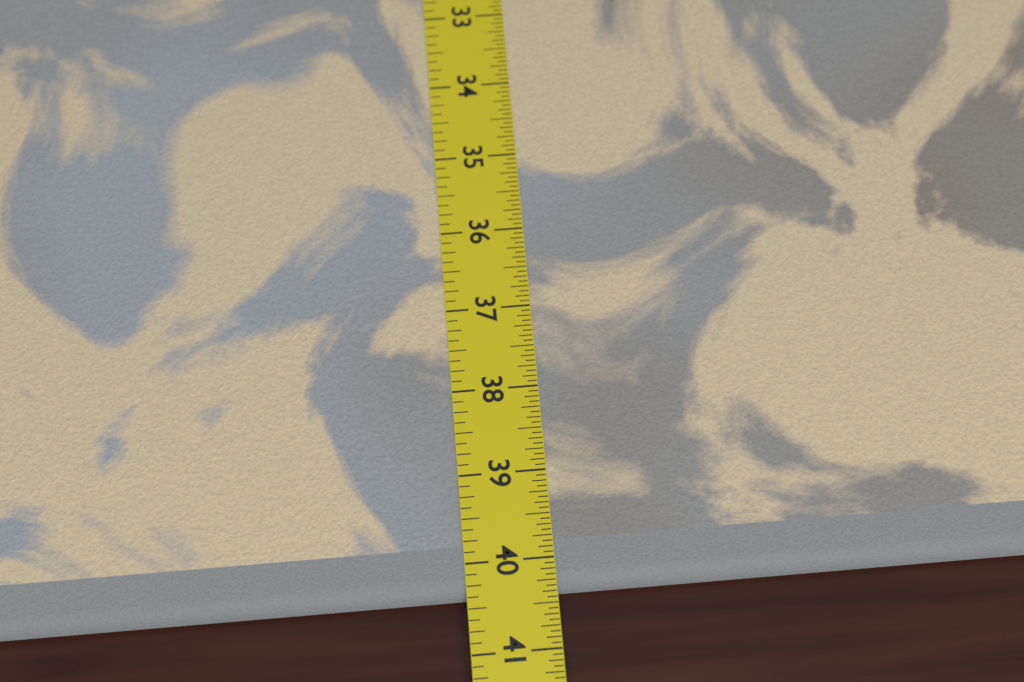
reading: 40.3750 in
